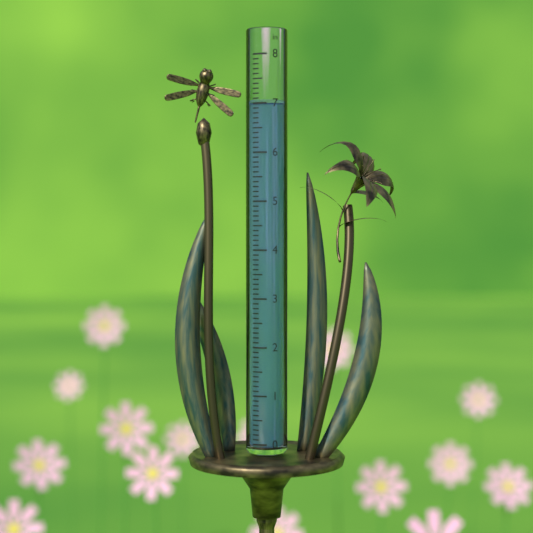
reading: 7.0 in
